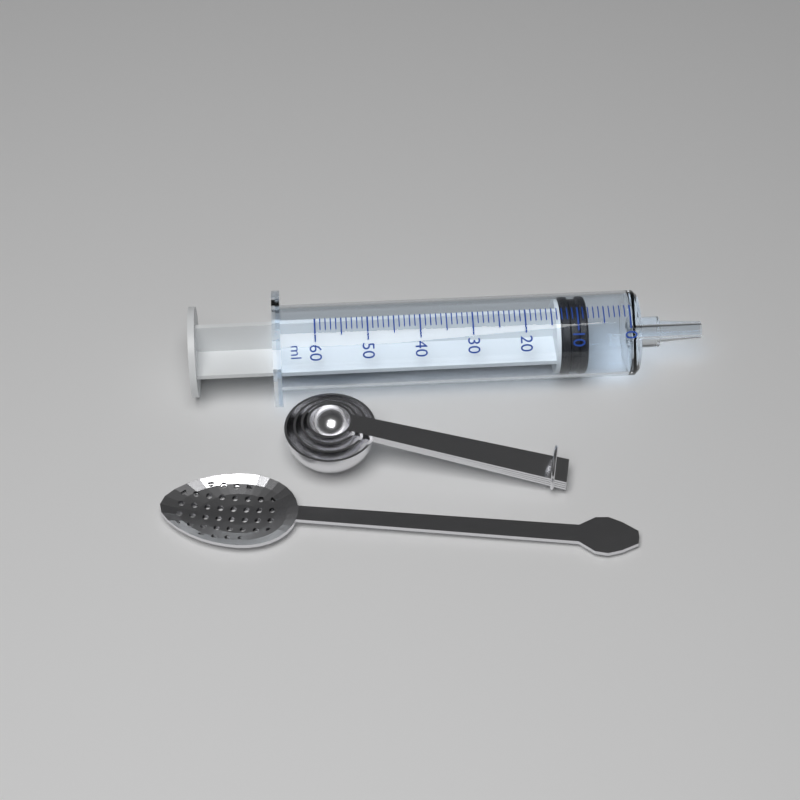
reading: 8 ml
